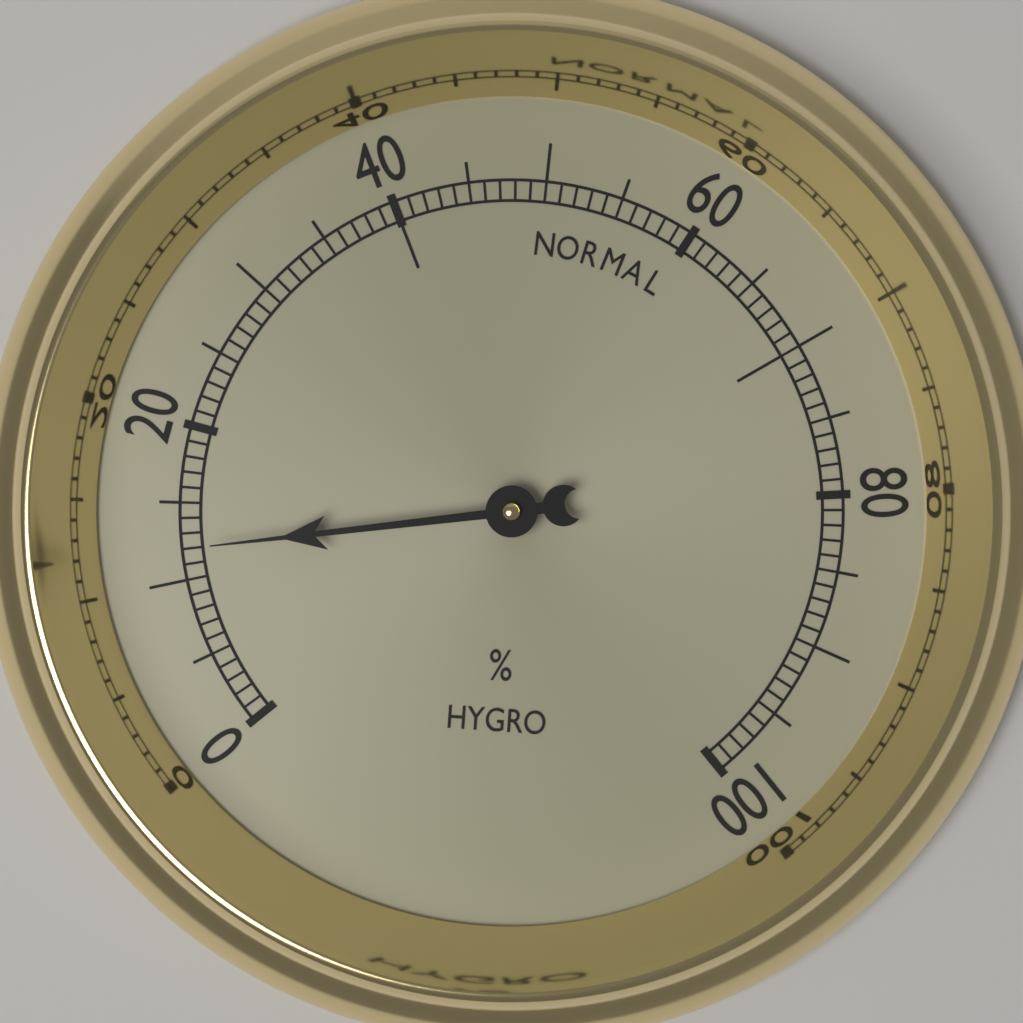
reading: 12 %
